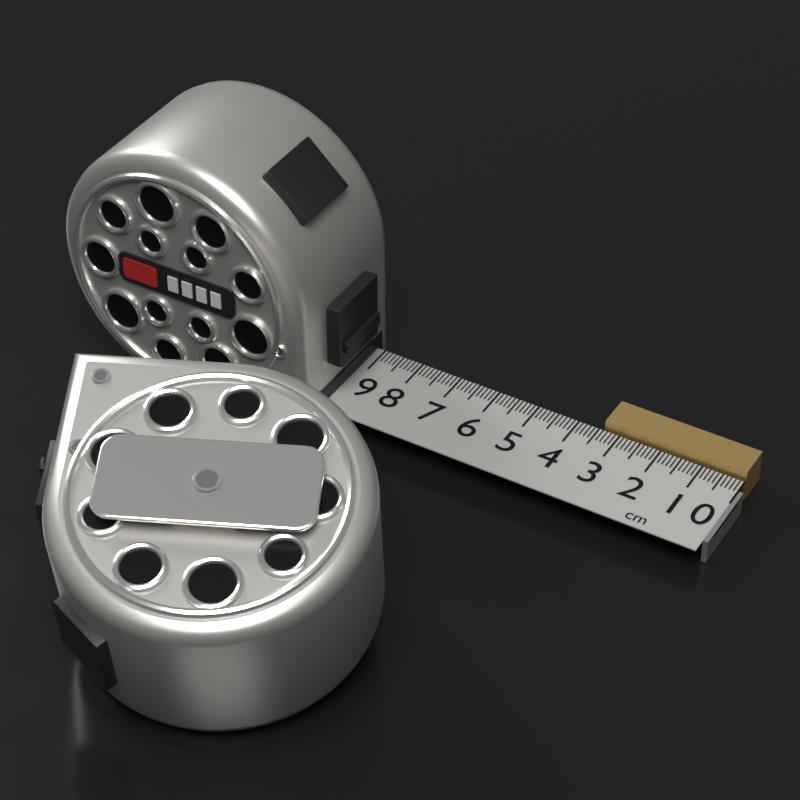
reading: 3.4 cm
